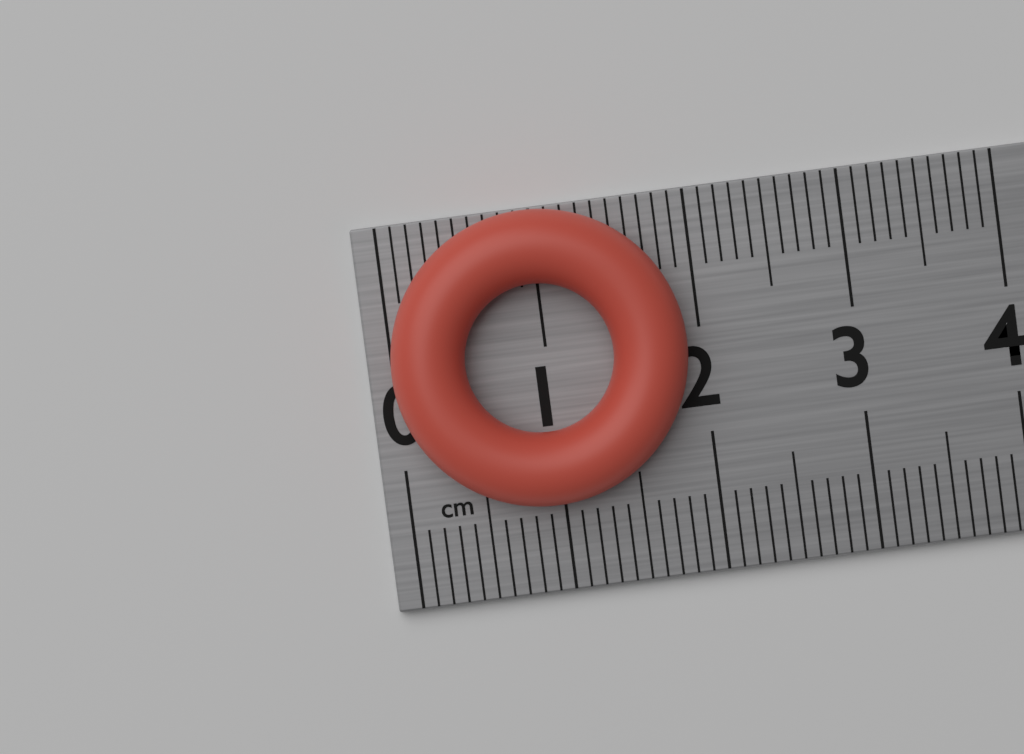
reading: 1.9 cm
